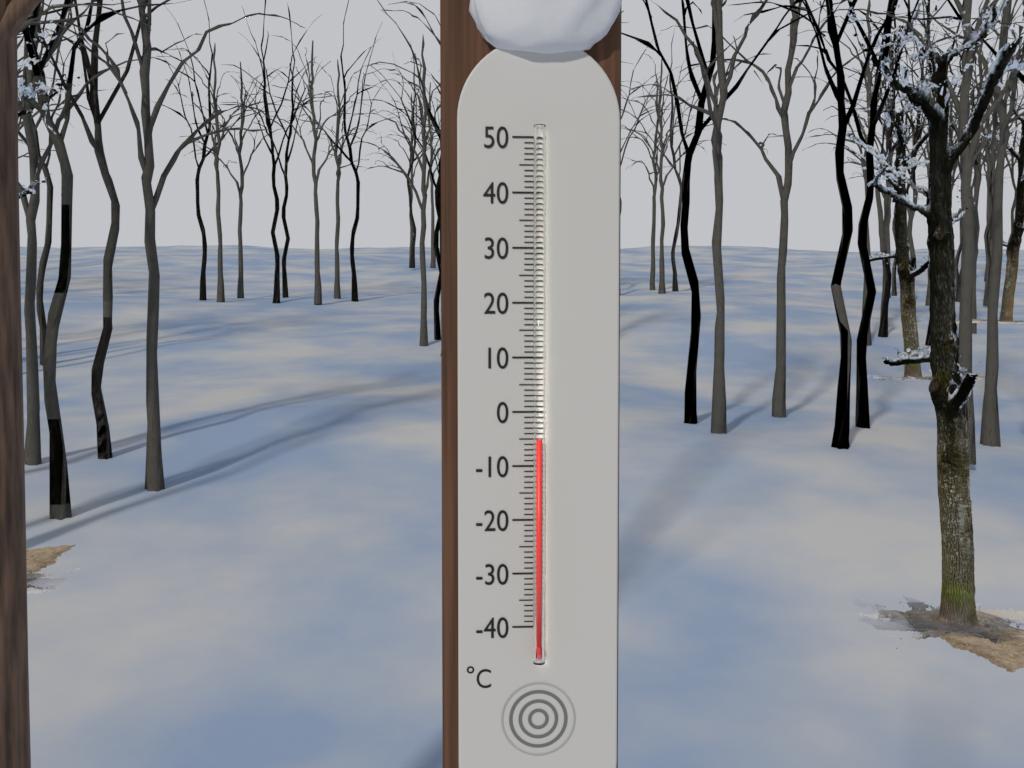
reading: -5 °C
